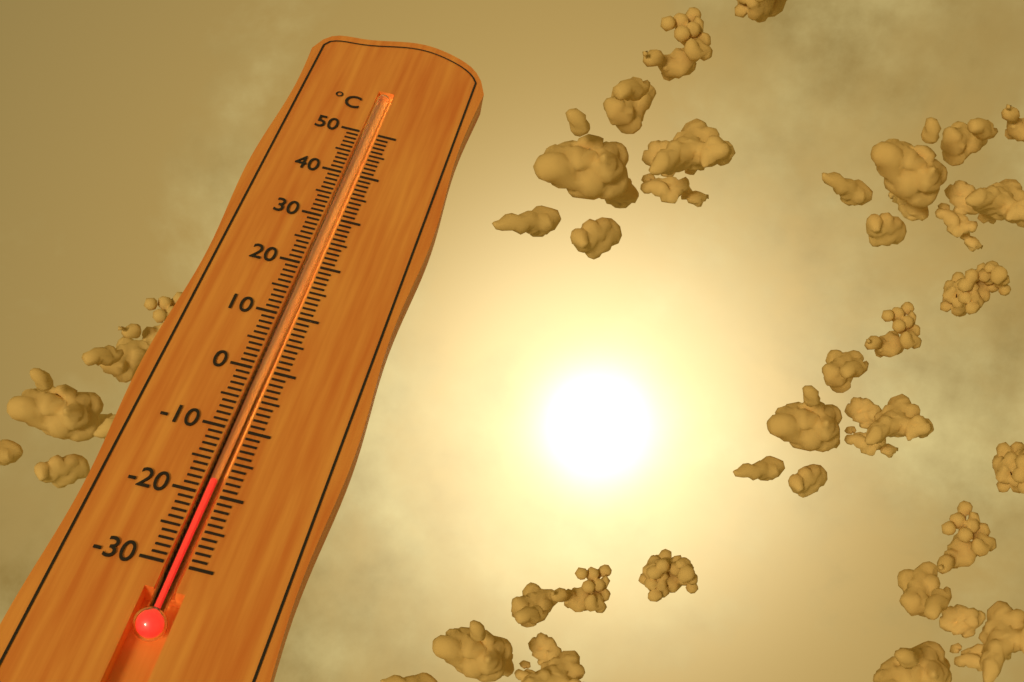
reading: -18 °C
